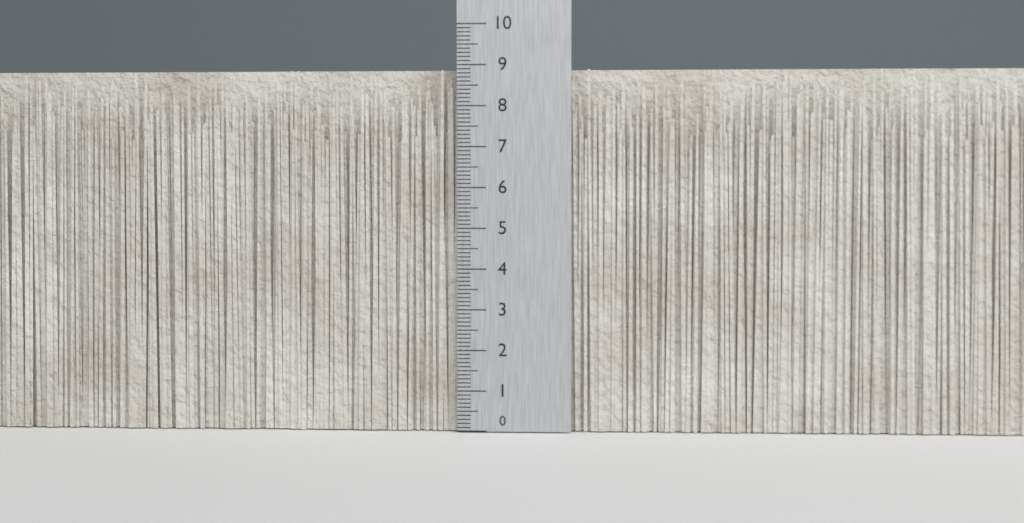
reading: 8.9 (no unit)
